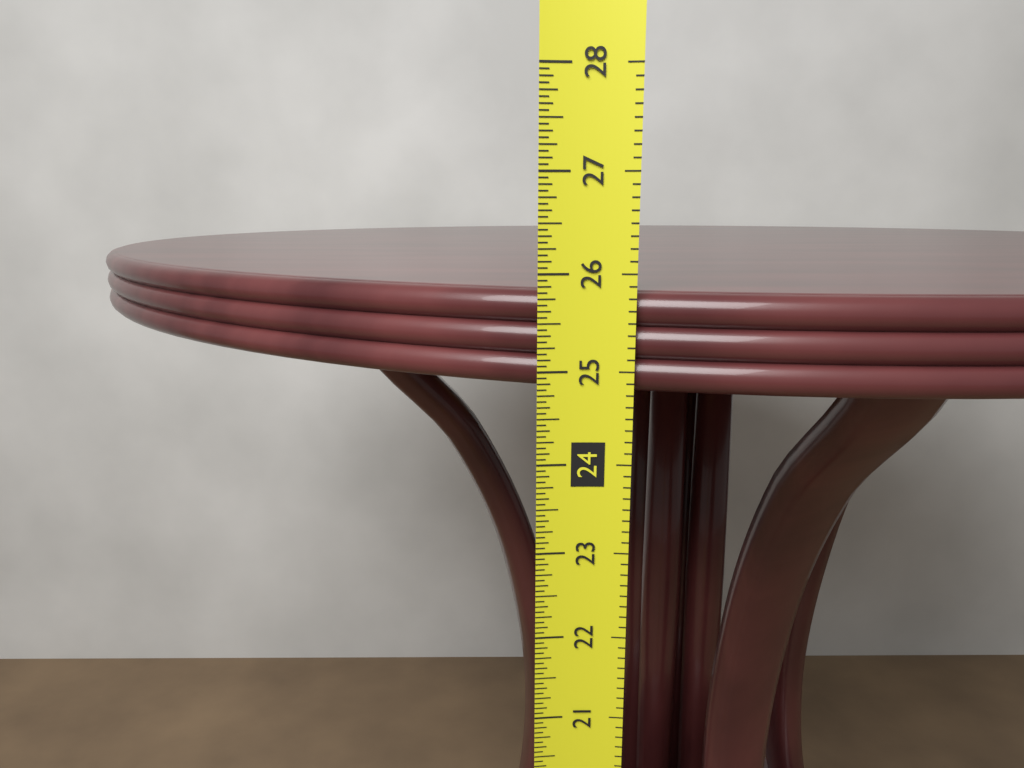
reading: 25.8125 in
